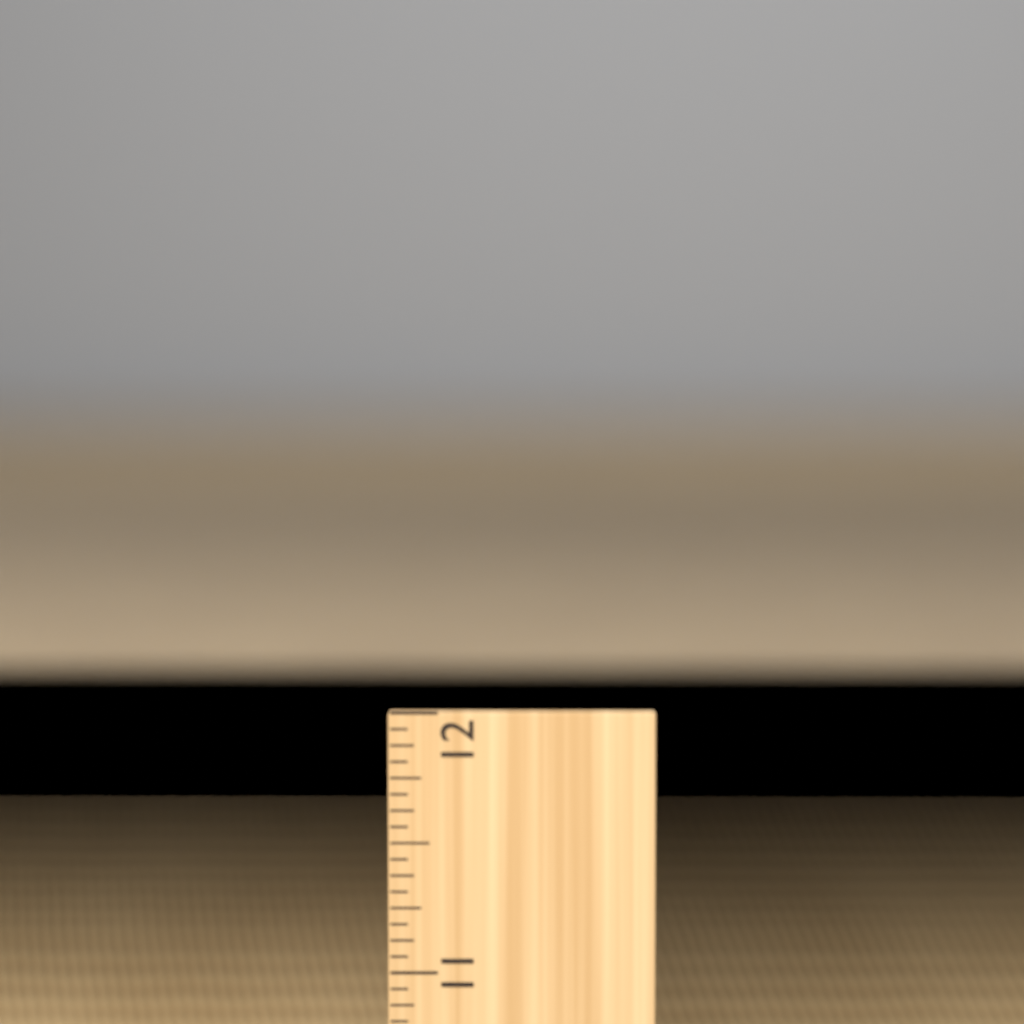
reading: 11.5625 in
